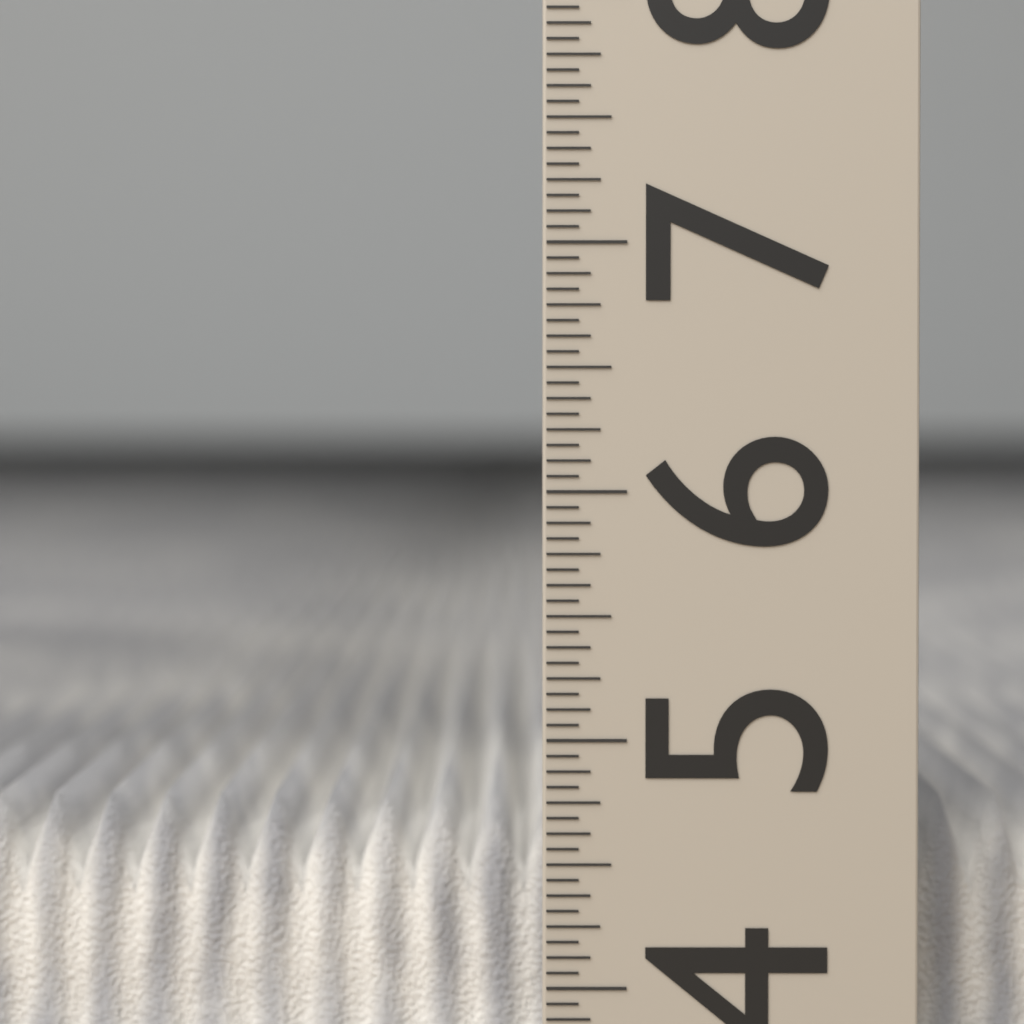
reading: 4.6875 (no unit)
